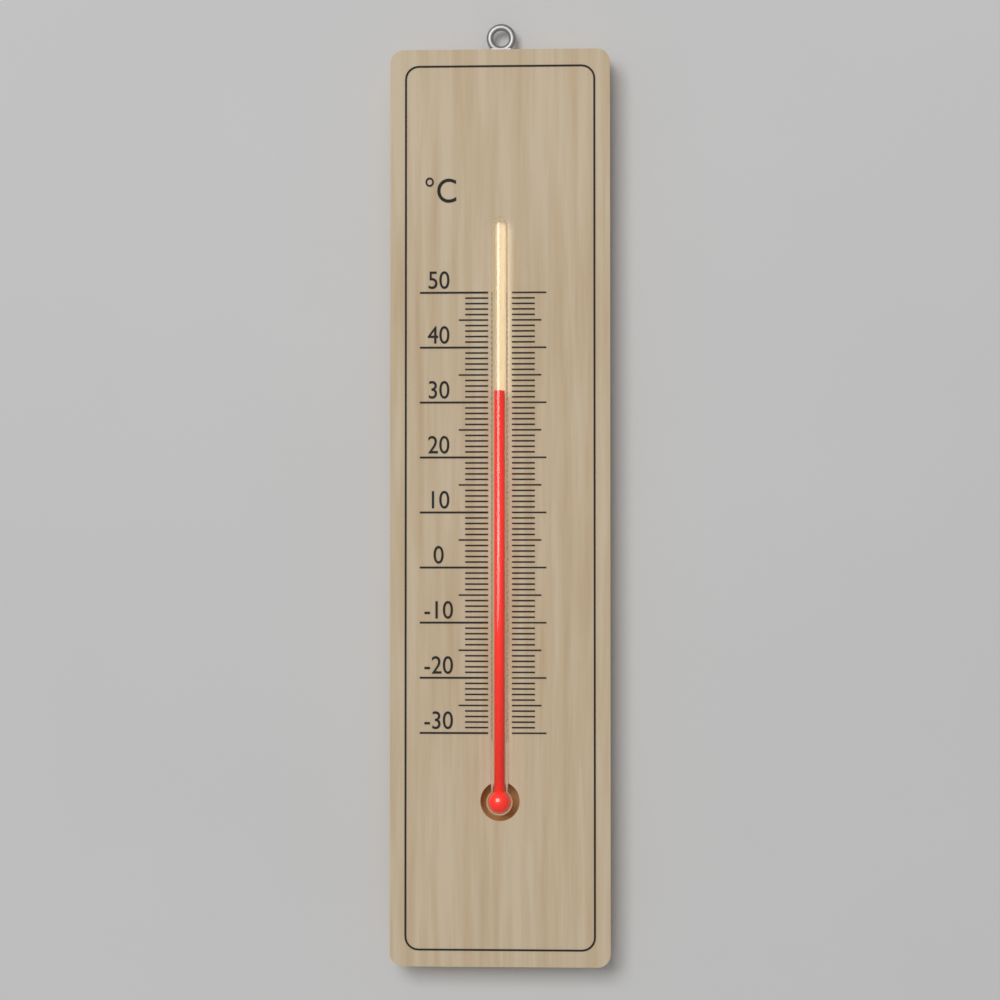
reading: 32 °C
